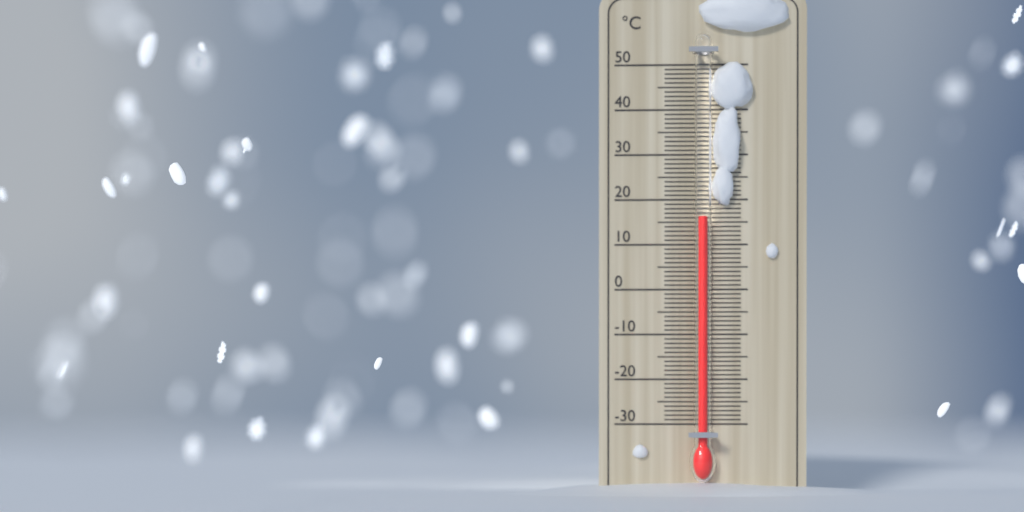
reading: 16 °C
